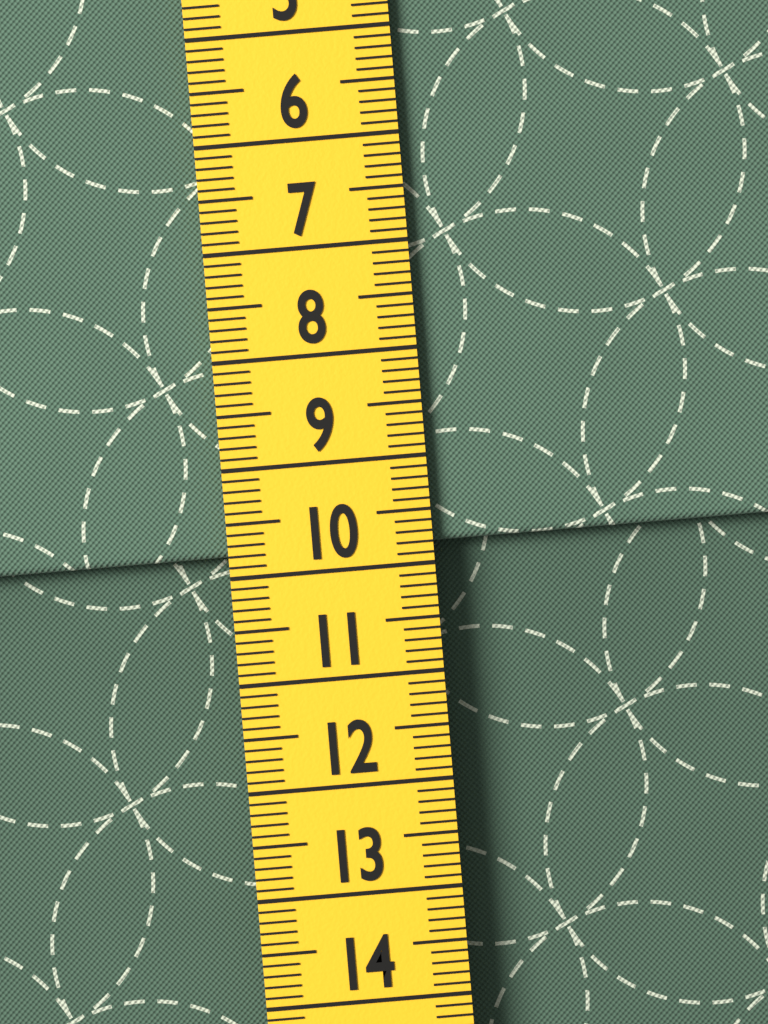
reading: 9.8 cm
